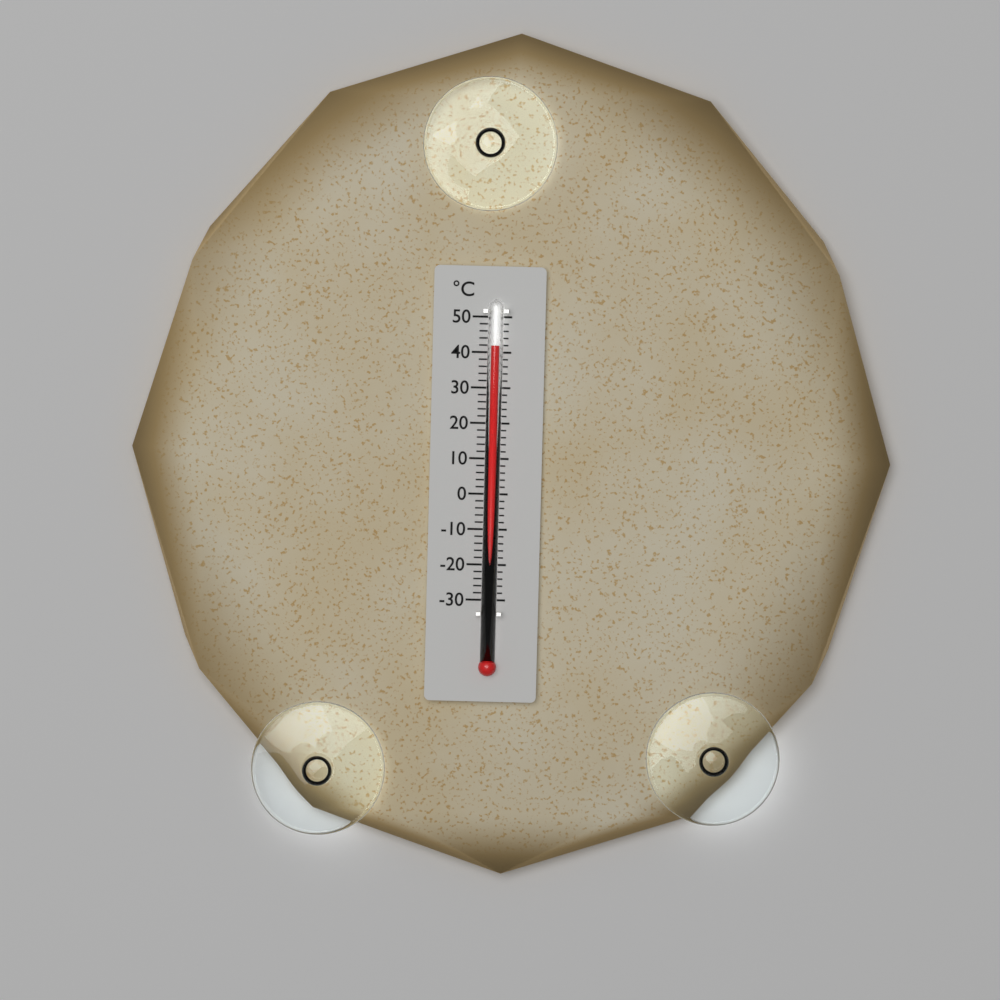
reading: 42 °C
